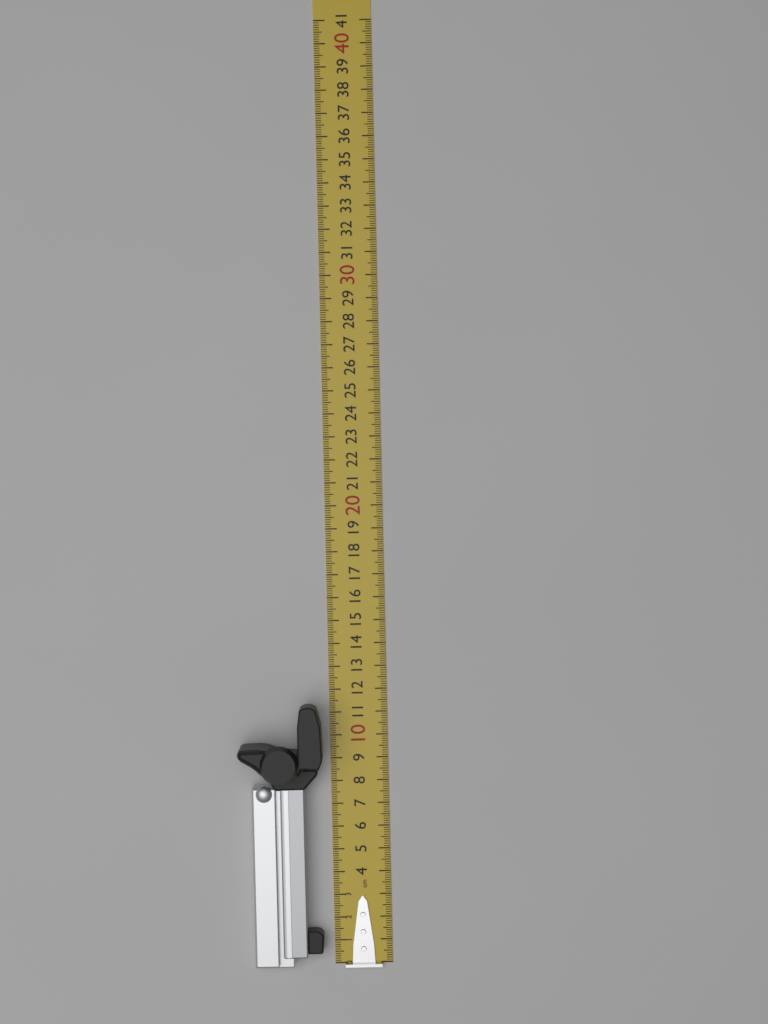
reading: 11.5 cm
